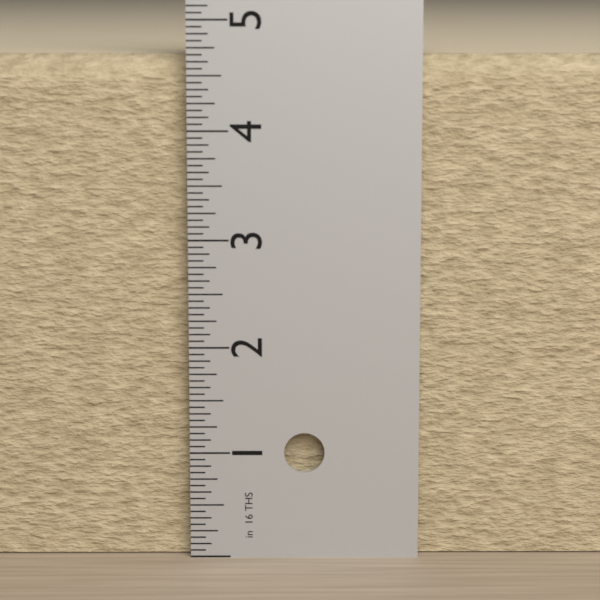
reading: 4.6875 in
